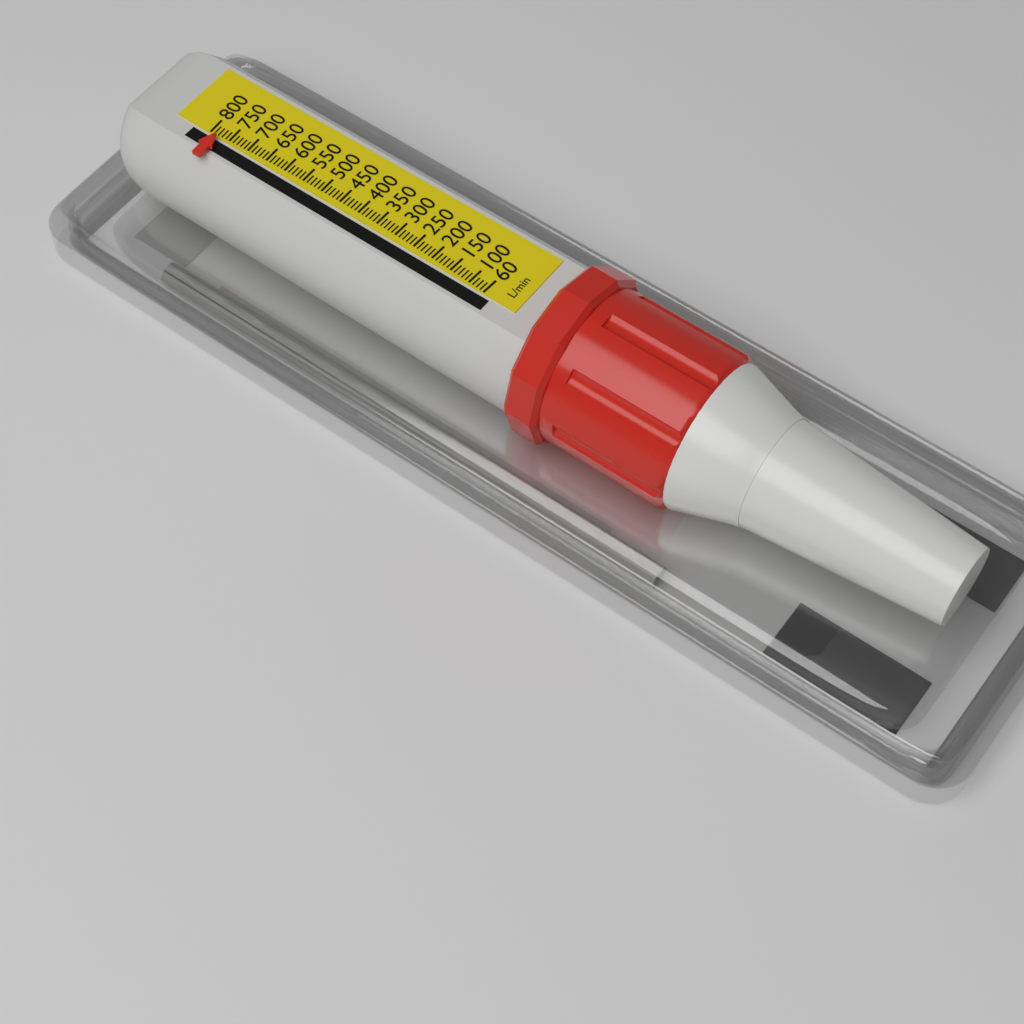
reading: 780 L/min
